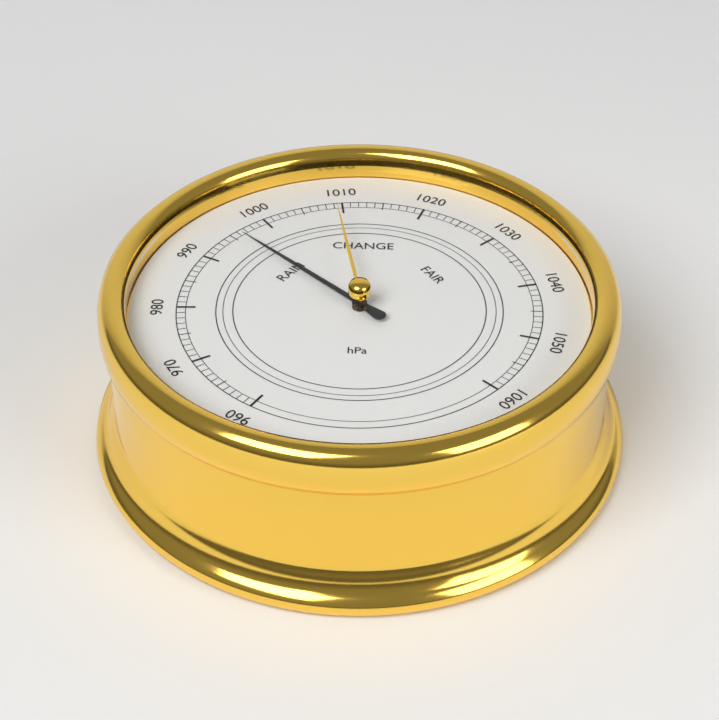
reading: 996 hPa
